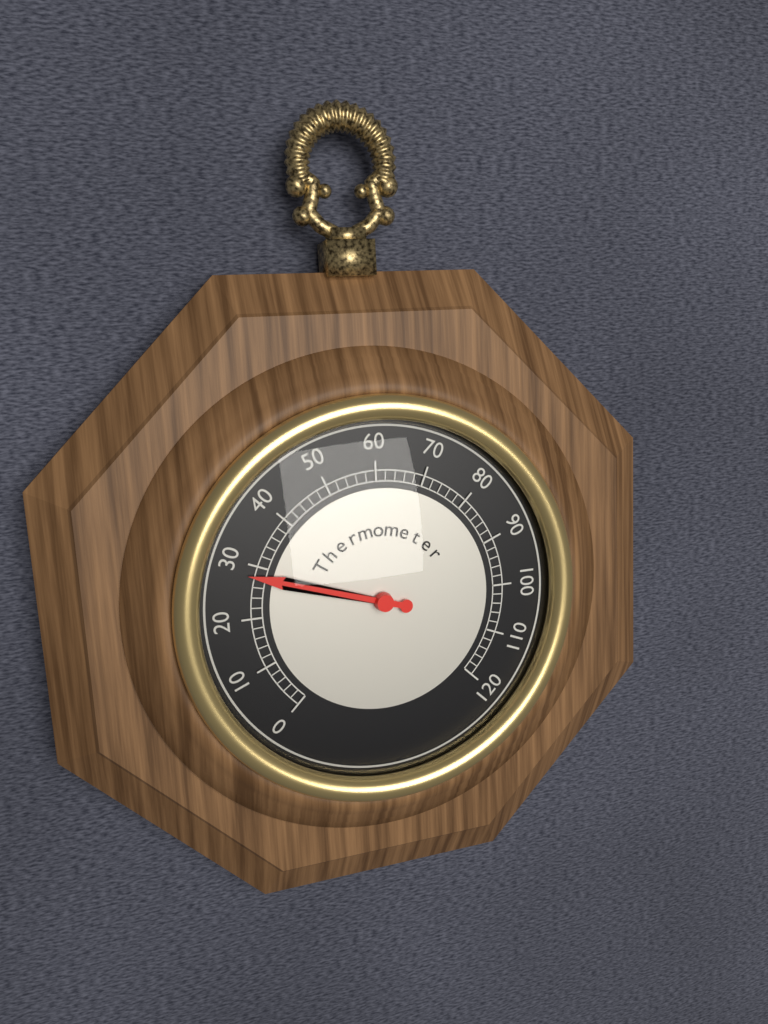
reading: 28 (no unit)
